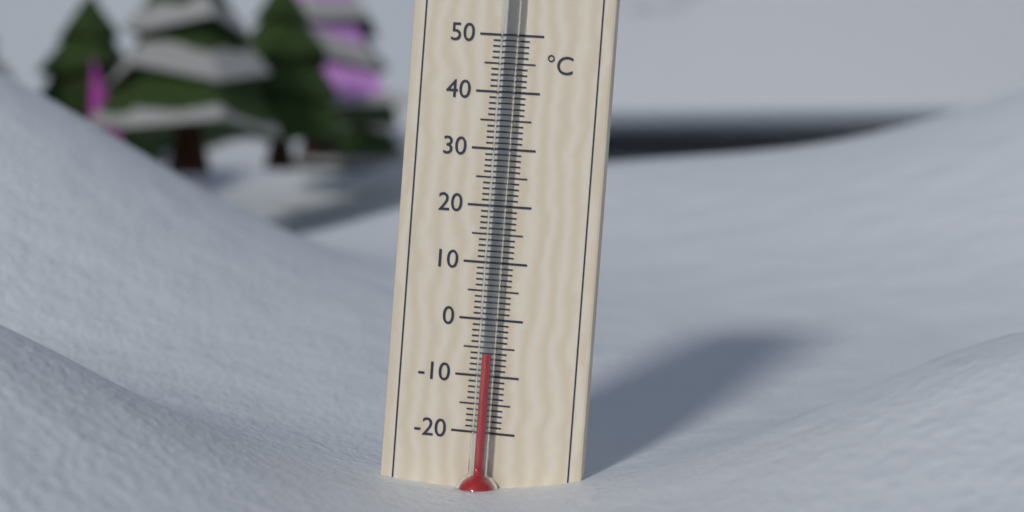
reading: -6 °C
